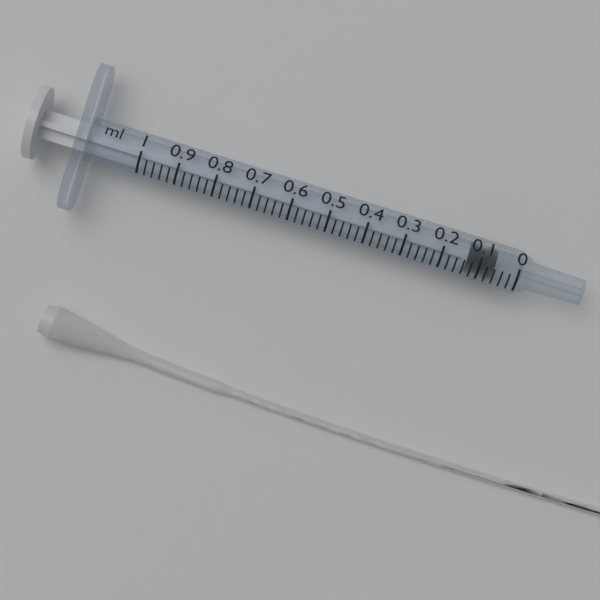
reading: 0.06 ml
